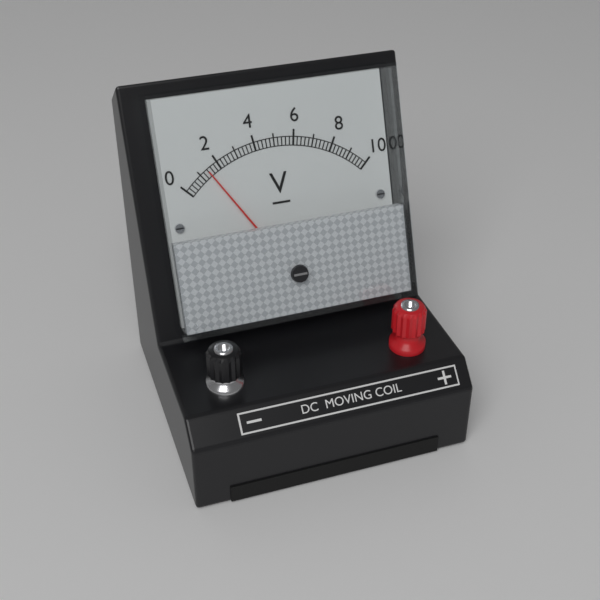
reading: 1.4 V
